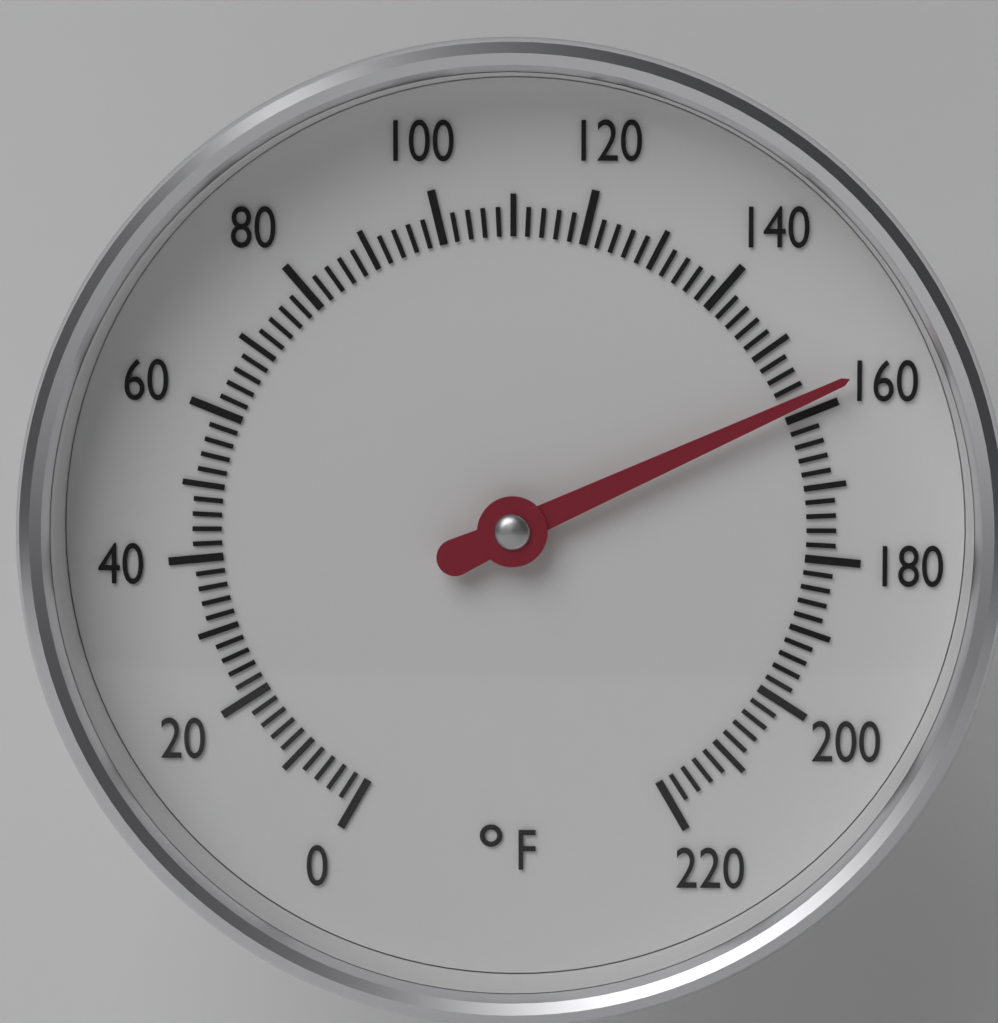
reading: 158 °F
